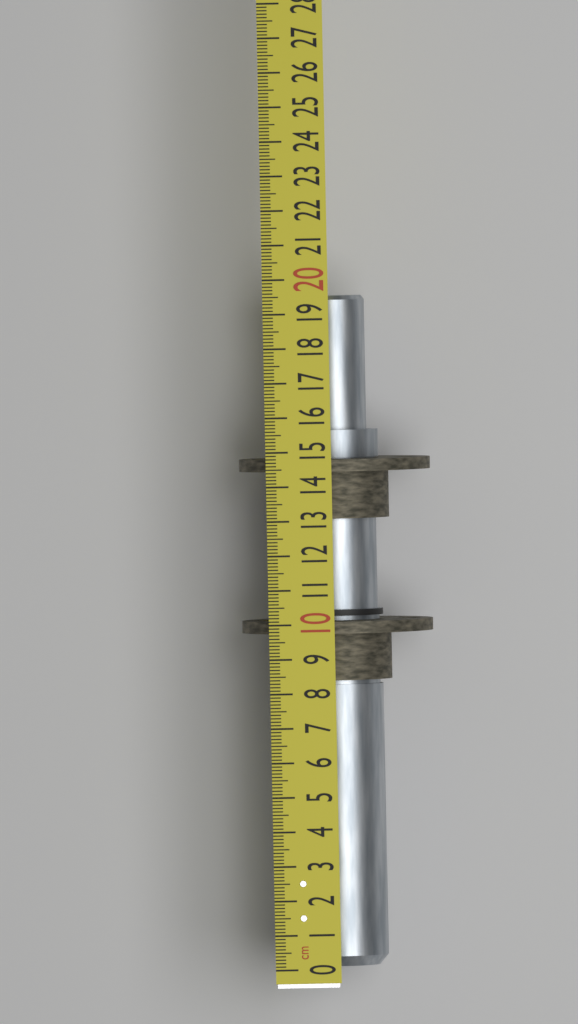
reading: 19.5 cm
